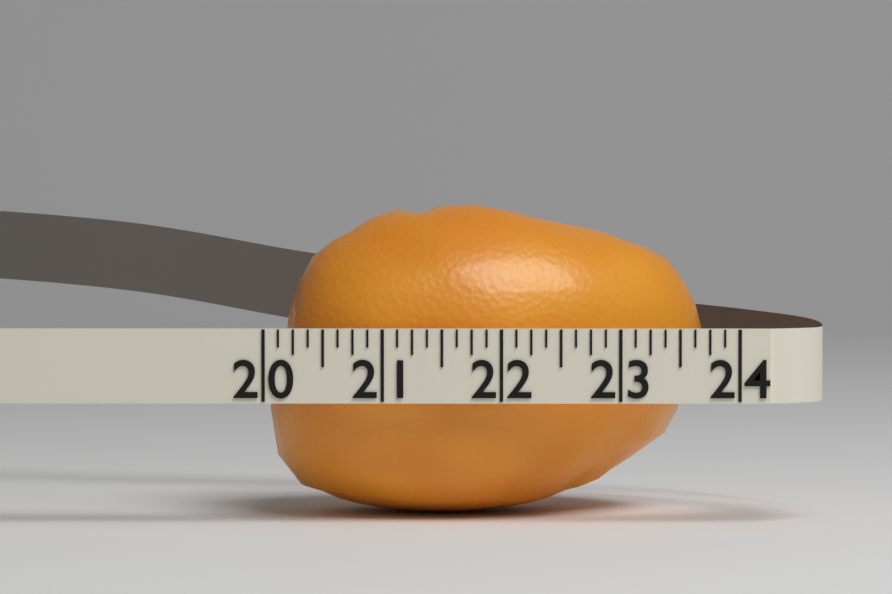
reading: 23.750 (no unit)
